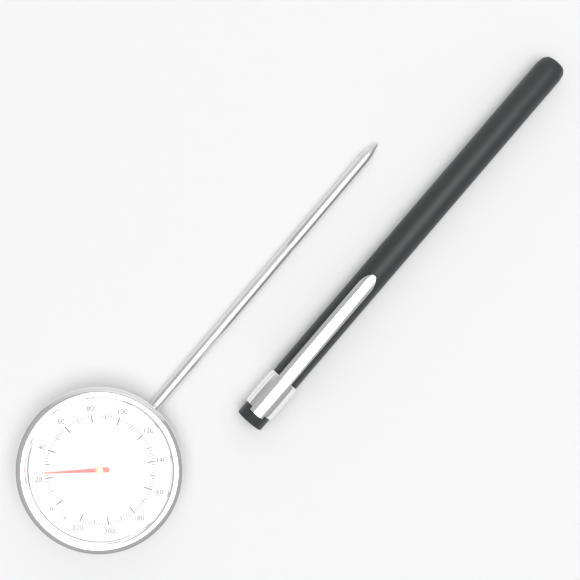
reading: 24 °F
